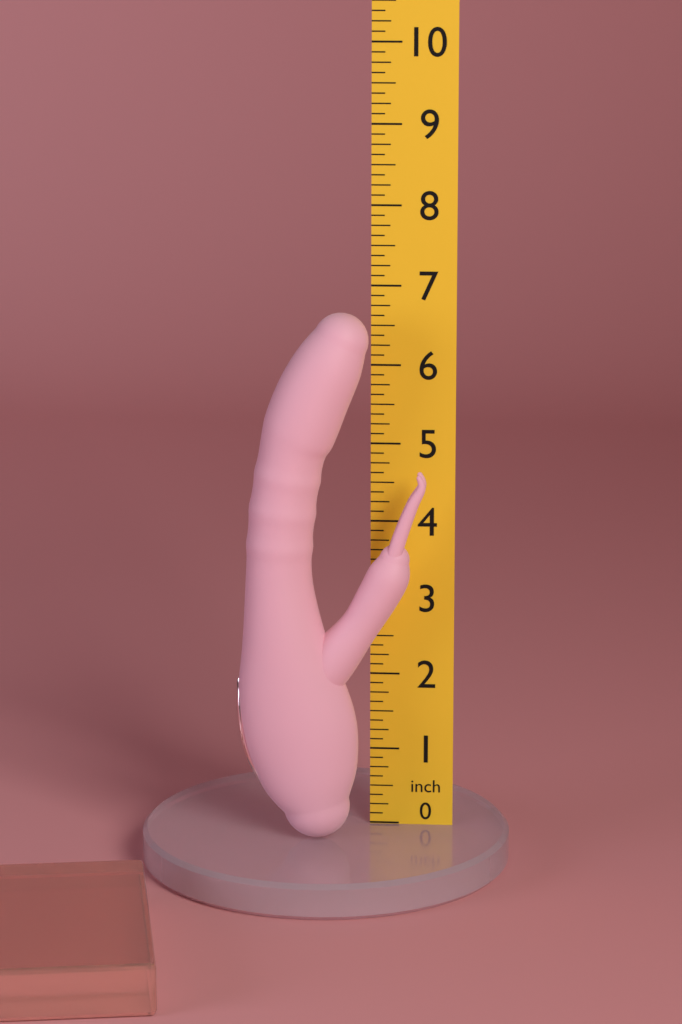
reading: 6.750 inch
